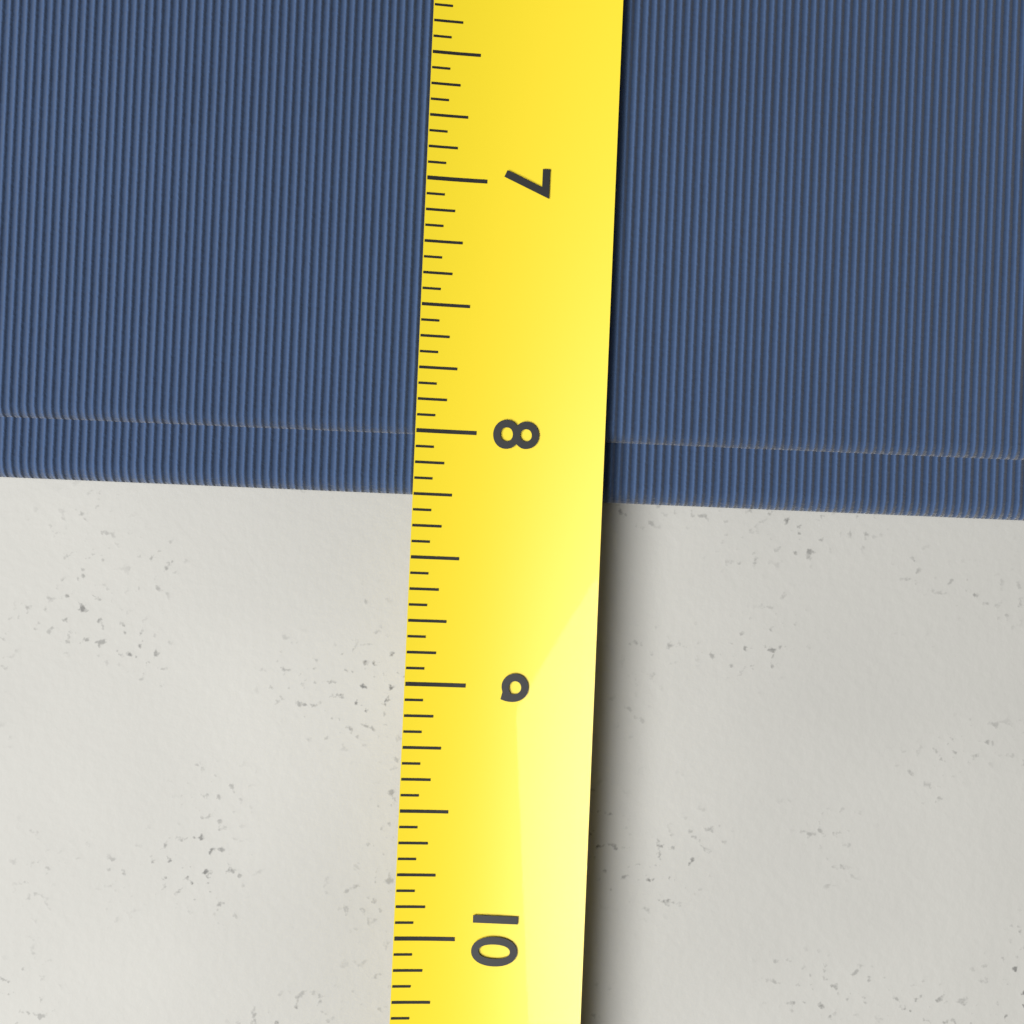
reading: 8.2500 (no unit)
